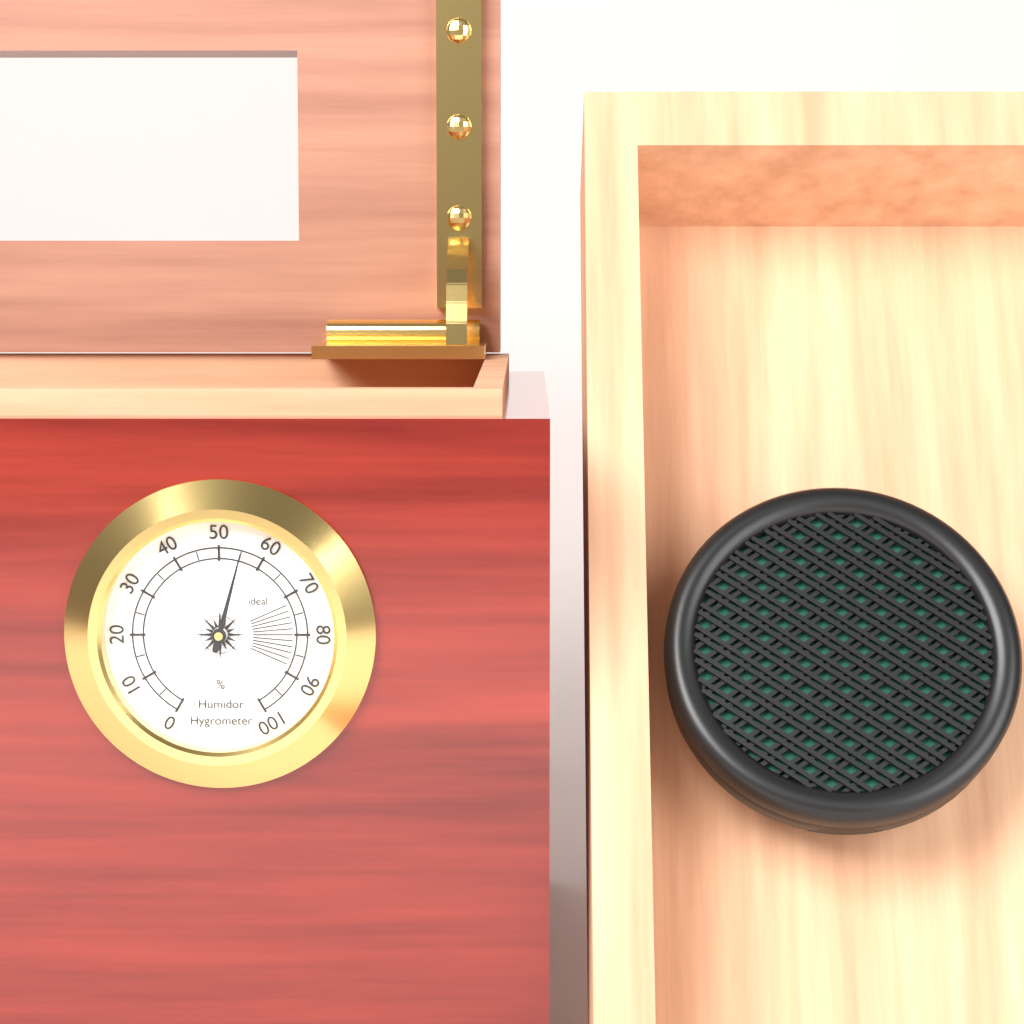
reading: 55 %
